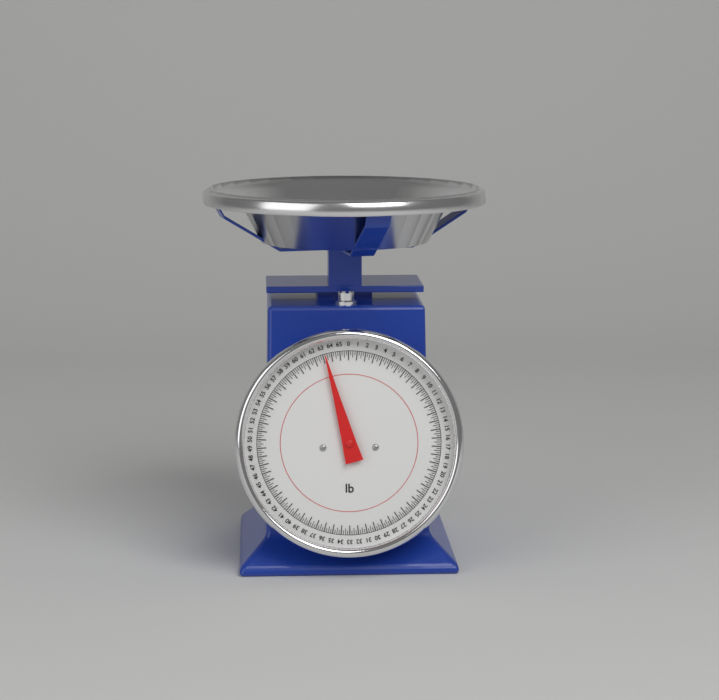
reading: 63.25 lb
